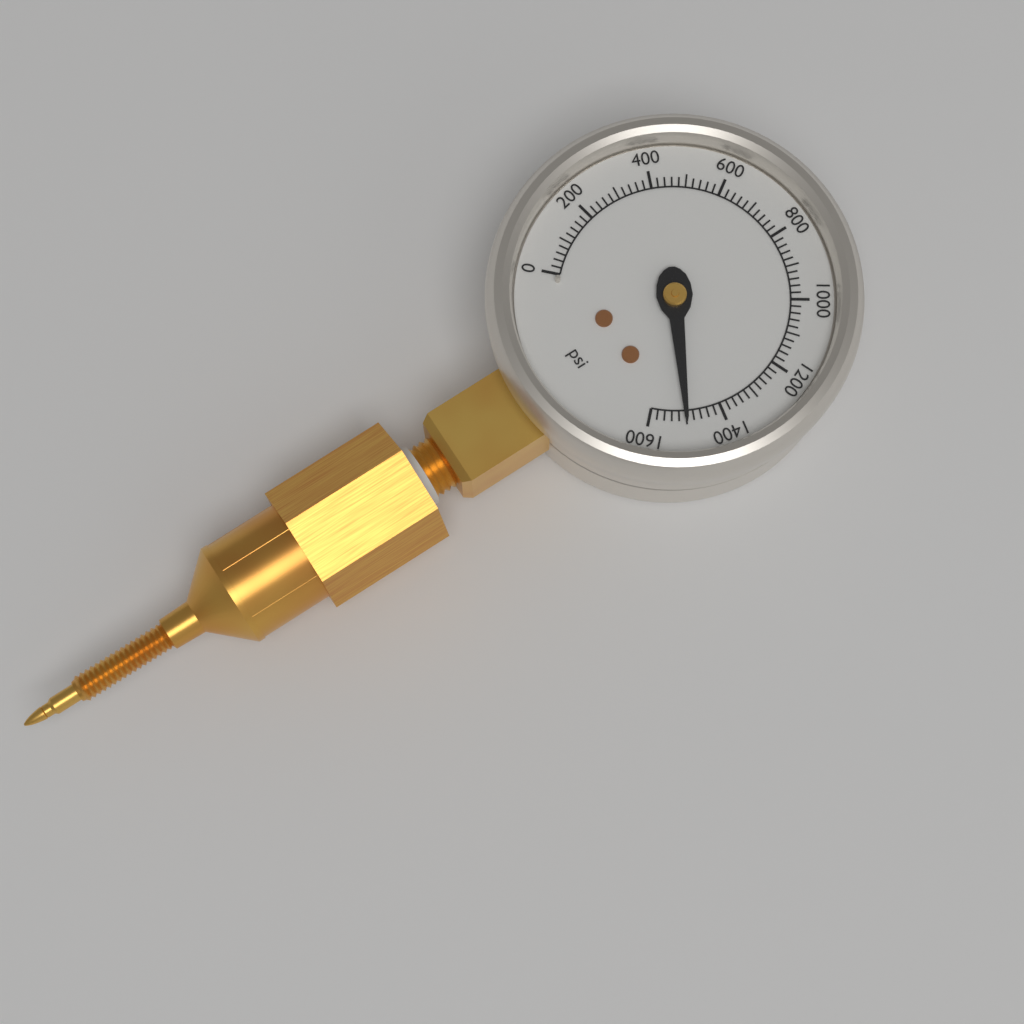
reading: 1500 psi
